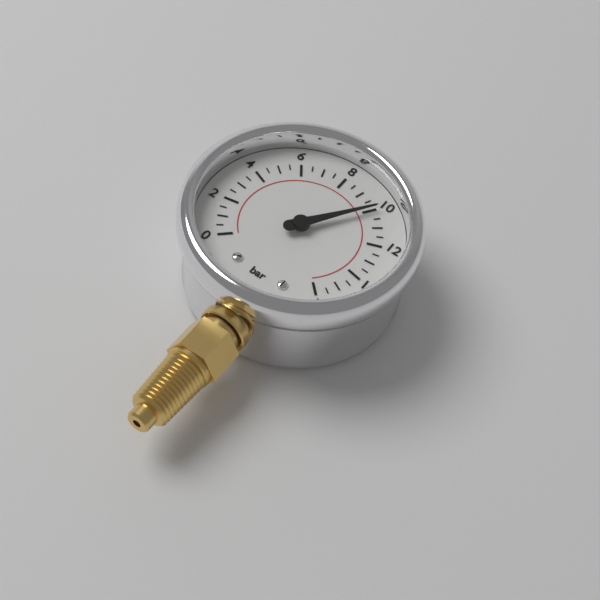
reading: 10.0 bar
